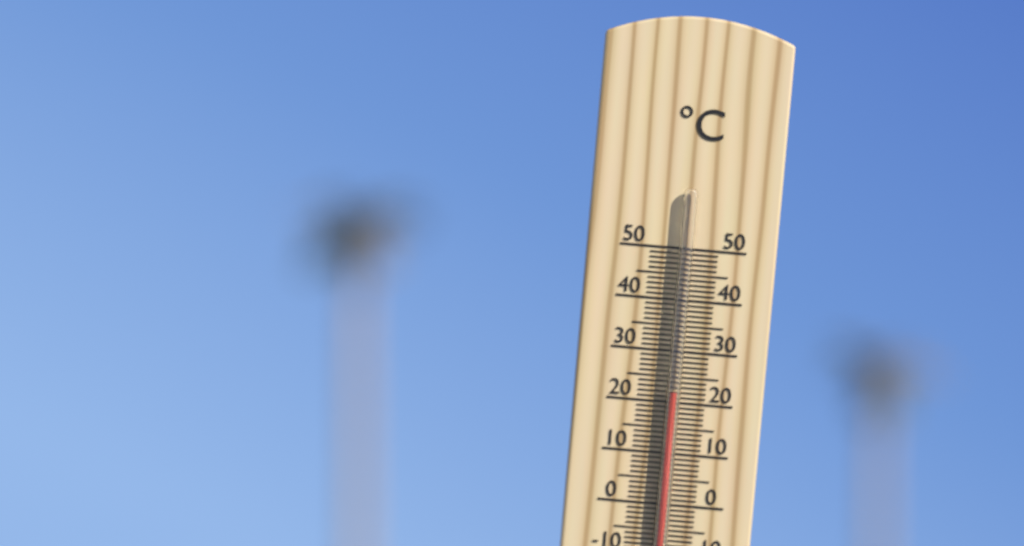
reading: 22 °C
